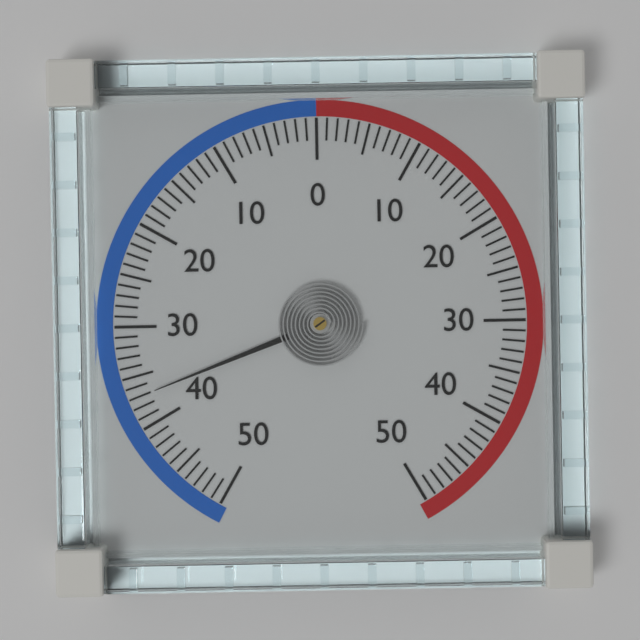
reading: -37 (no unit)
